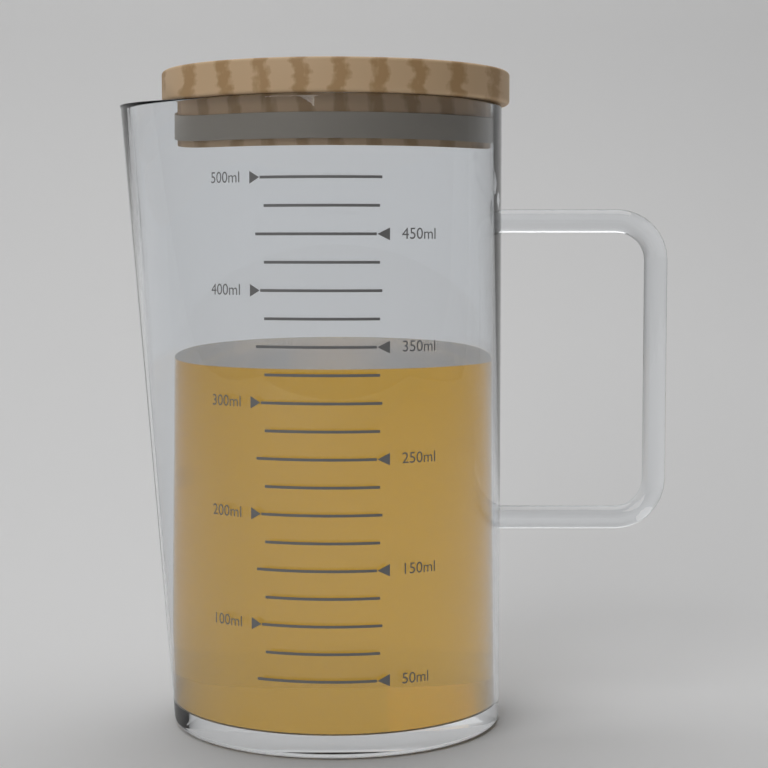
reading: 330 ml
